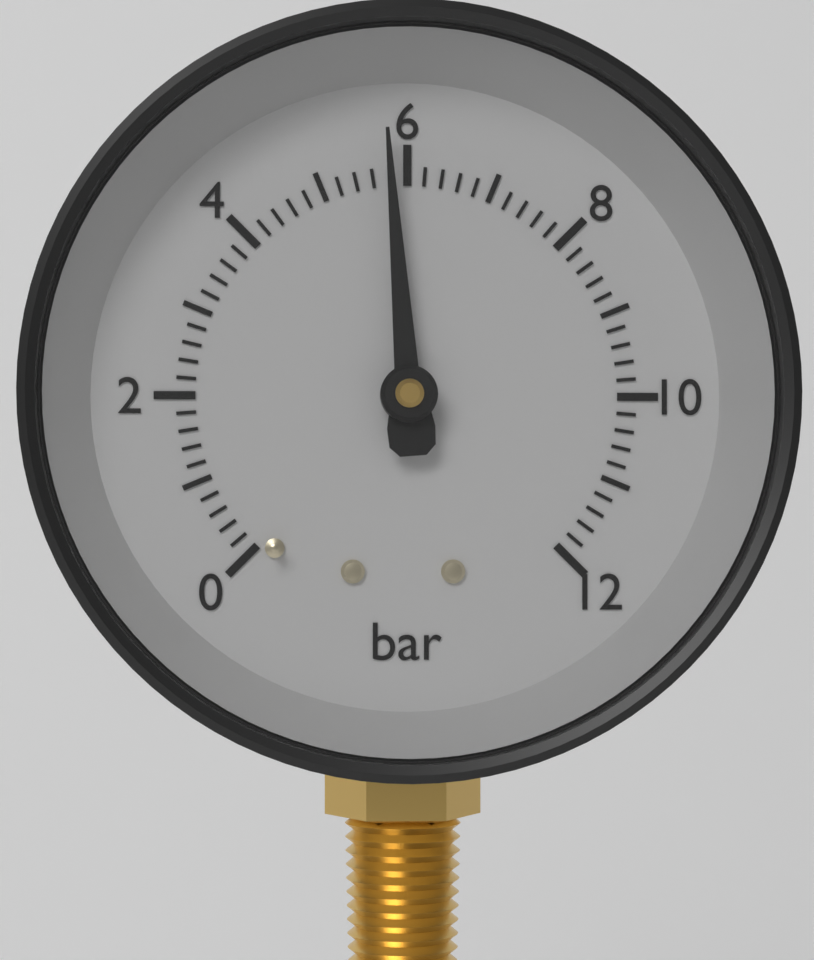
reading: 5.8 bar
